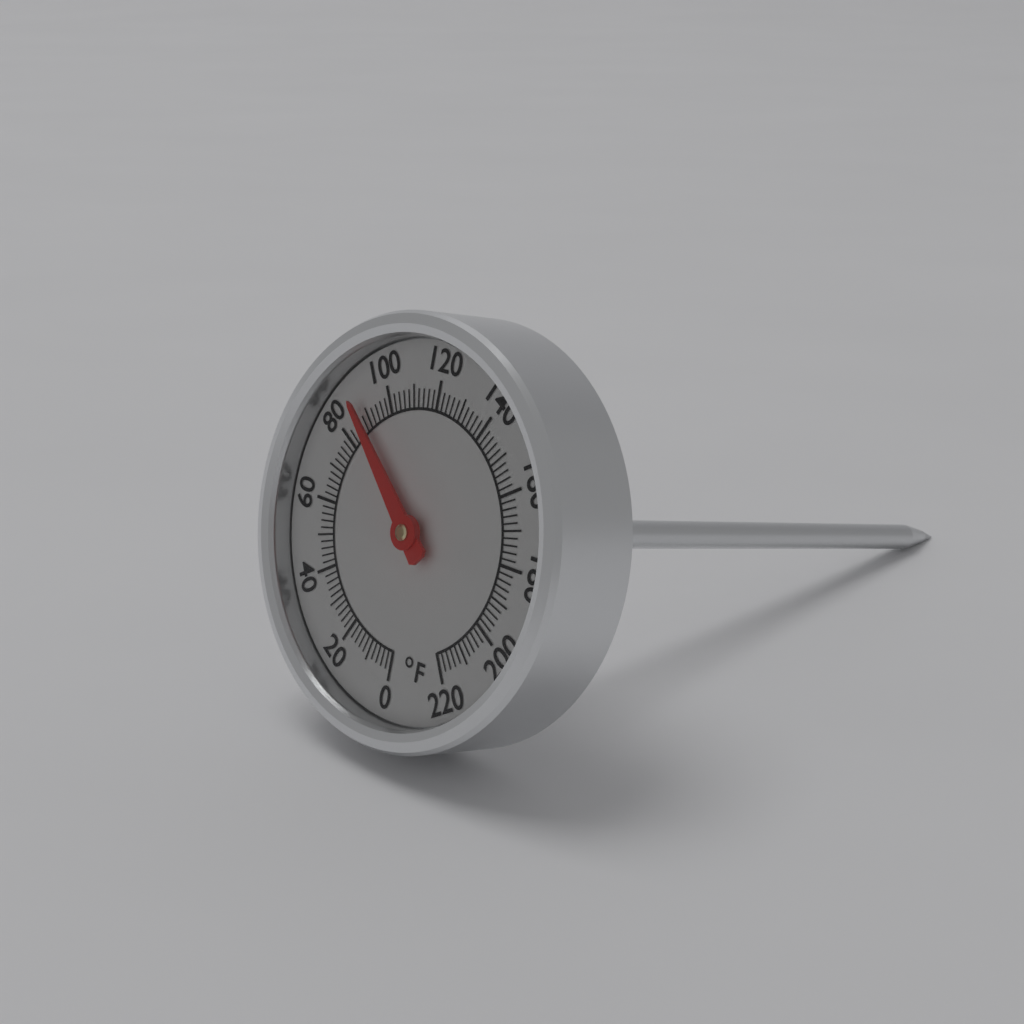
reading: 88 °F
